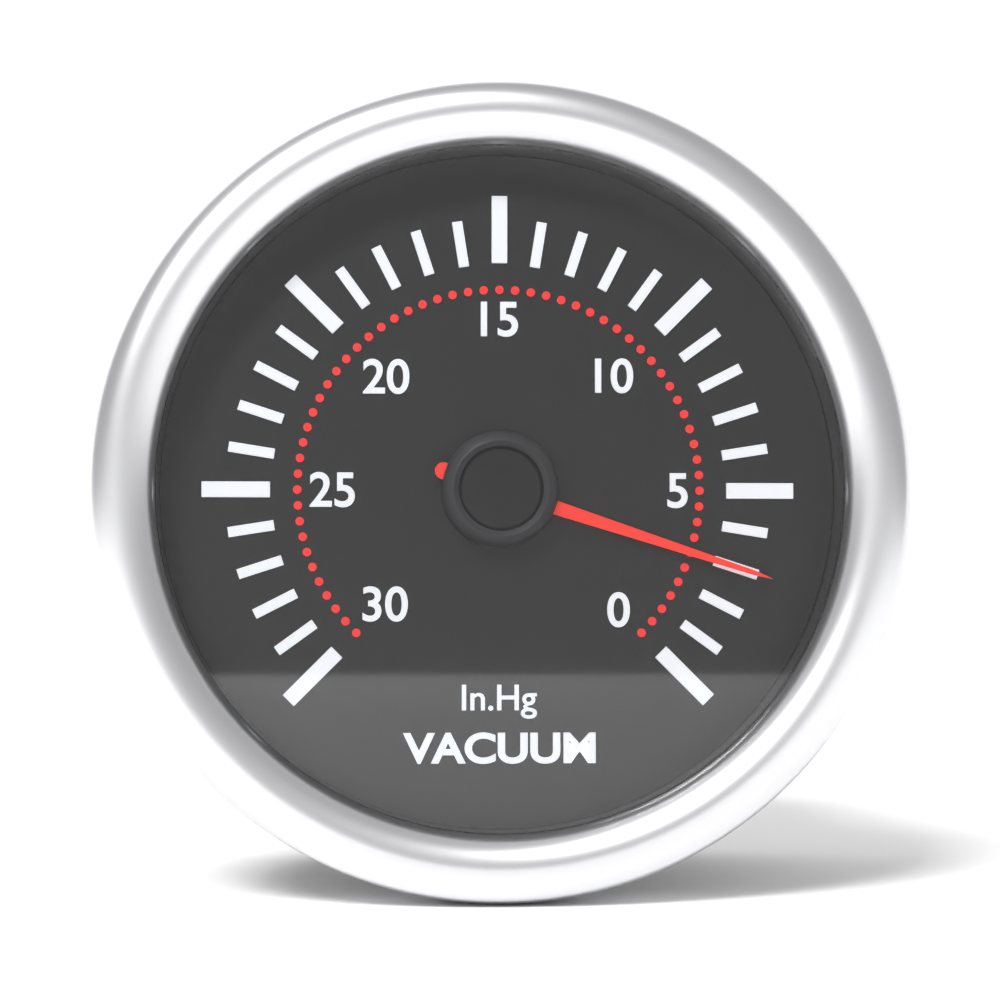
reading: 3 inHg
